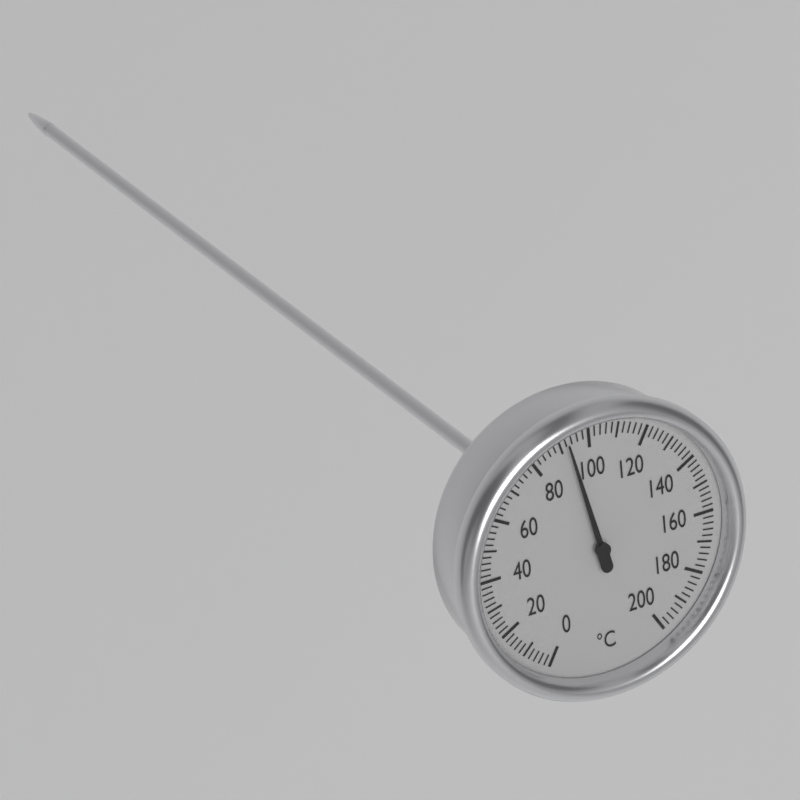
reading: 92 °C
